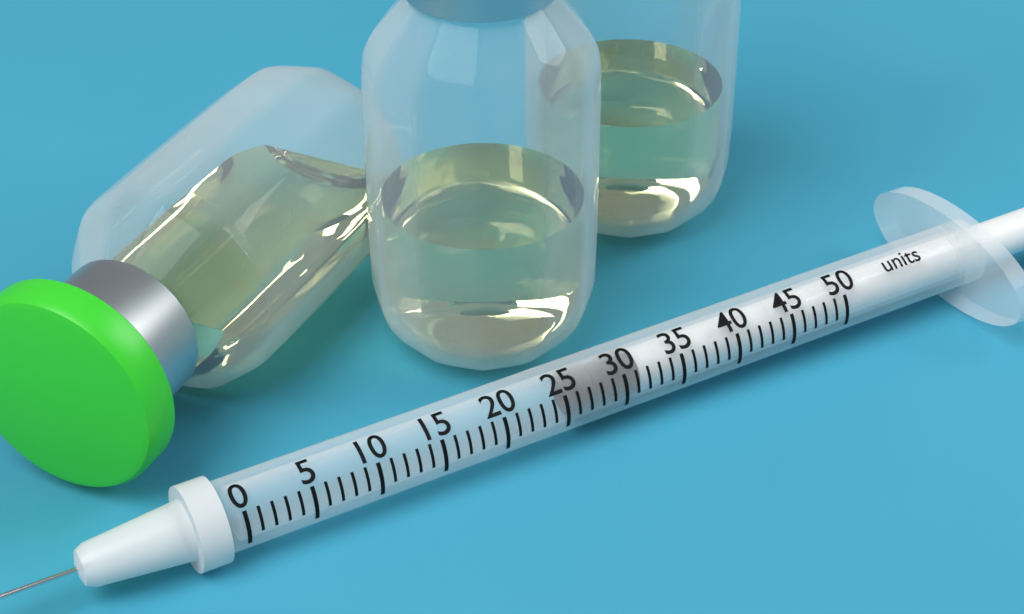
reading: 26 units
